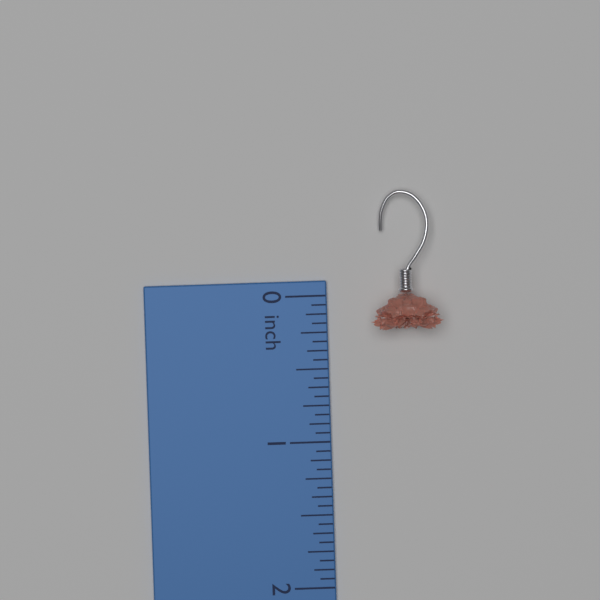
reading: 0.2500 inch
